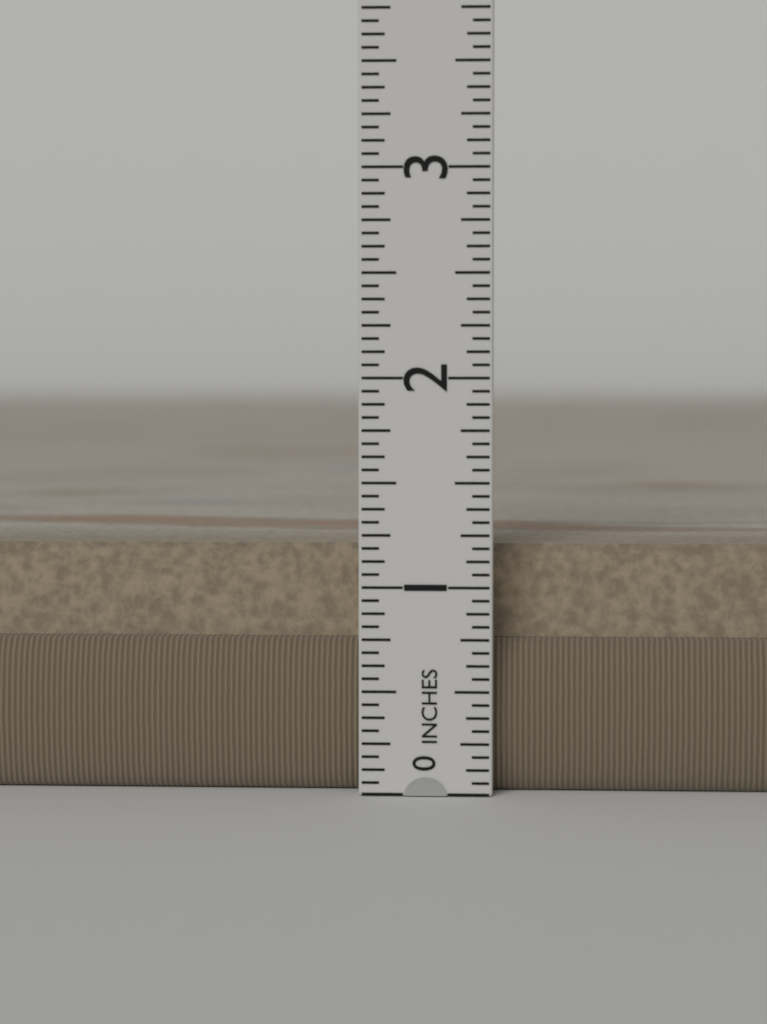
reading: 1.1875 in
